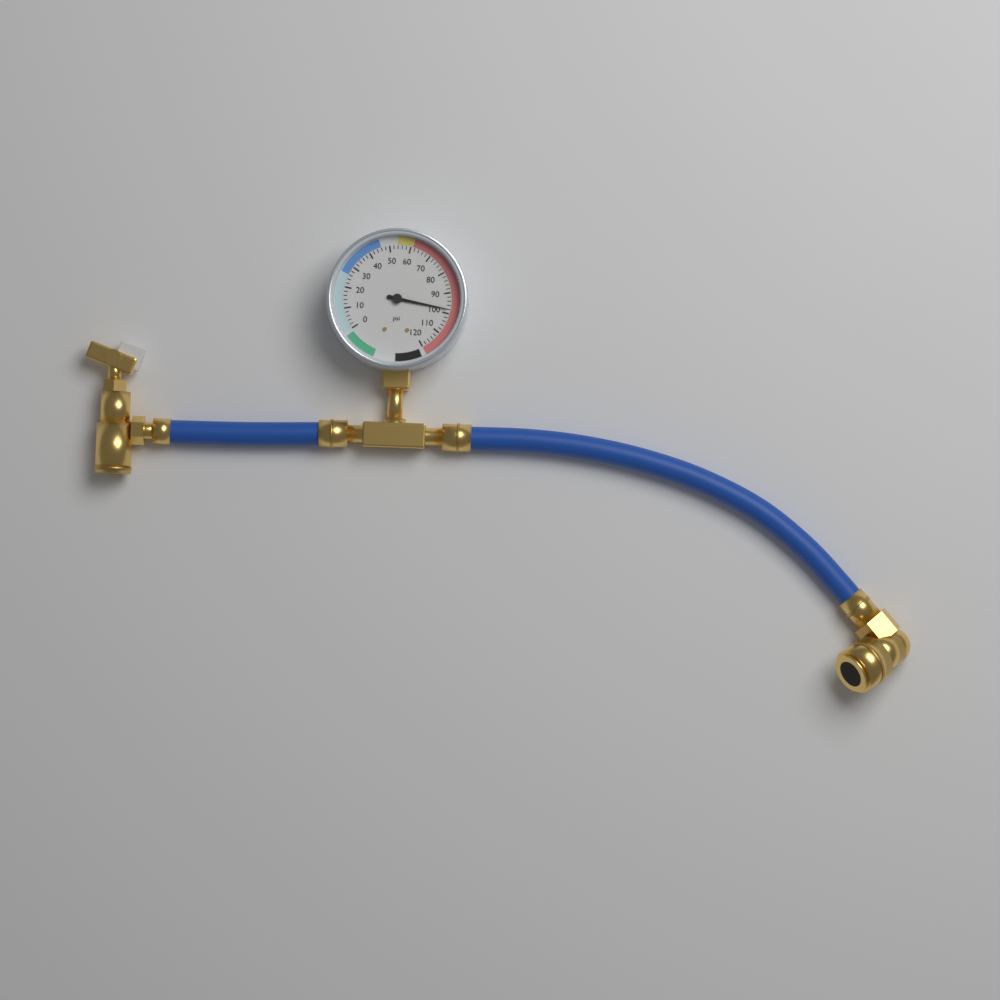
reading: 98 psi
